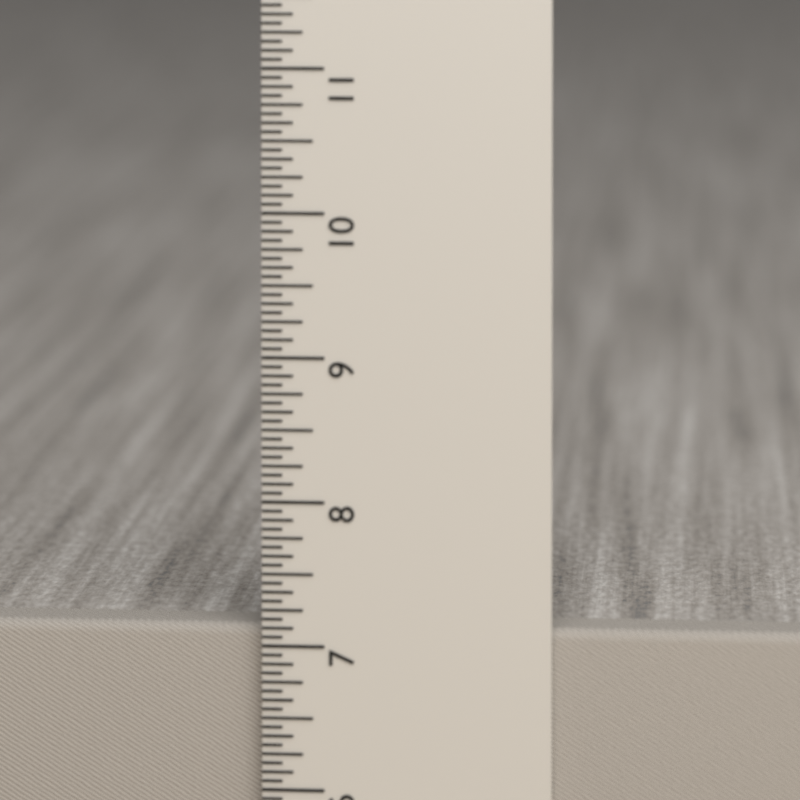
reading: 7.1250 in
